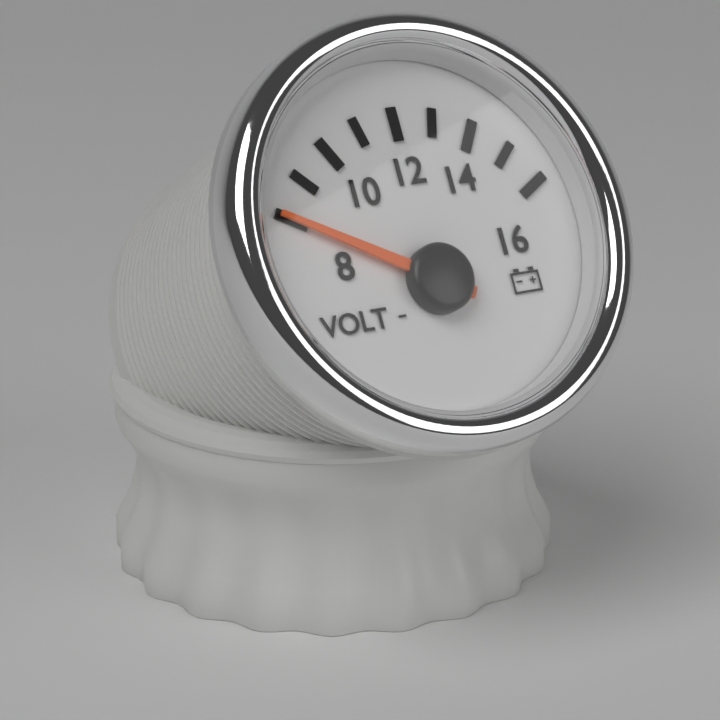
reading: 8 V
